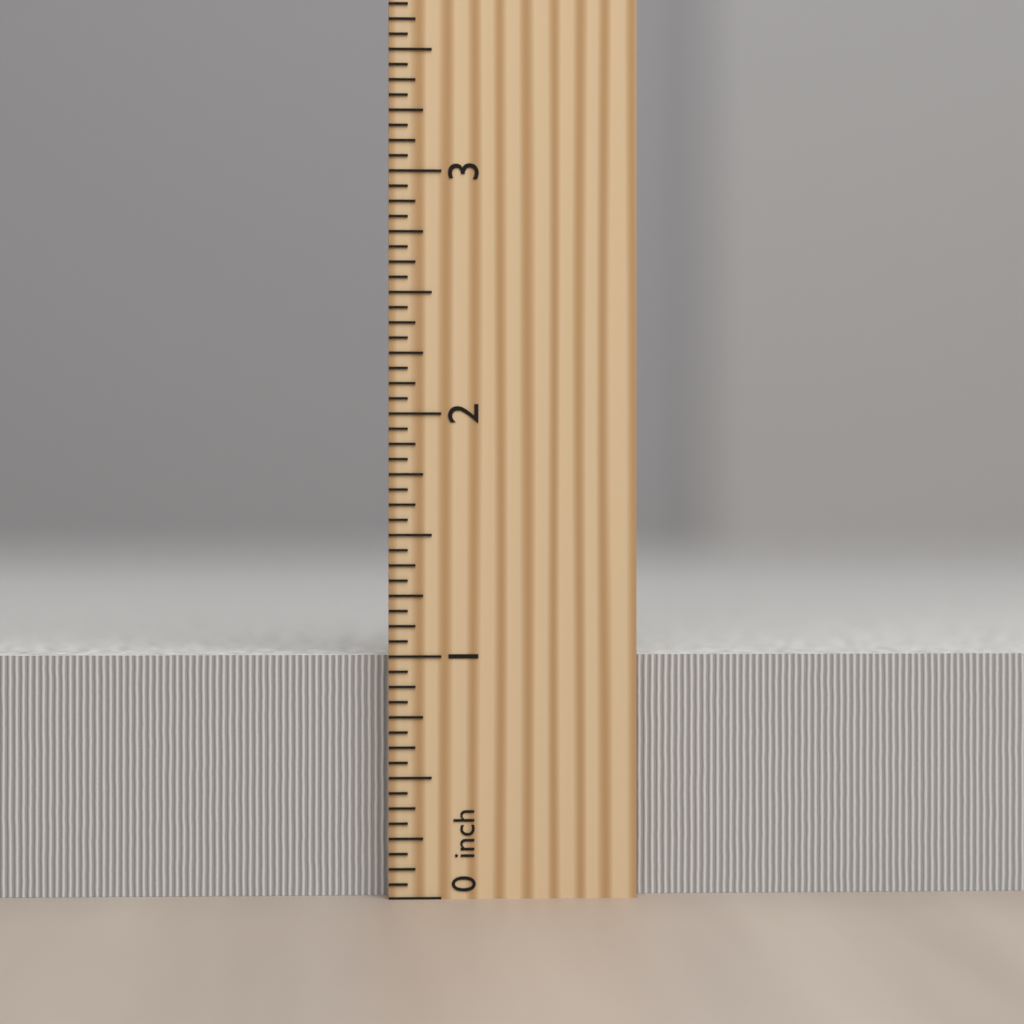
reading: 1.0000 inch
